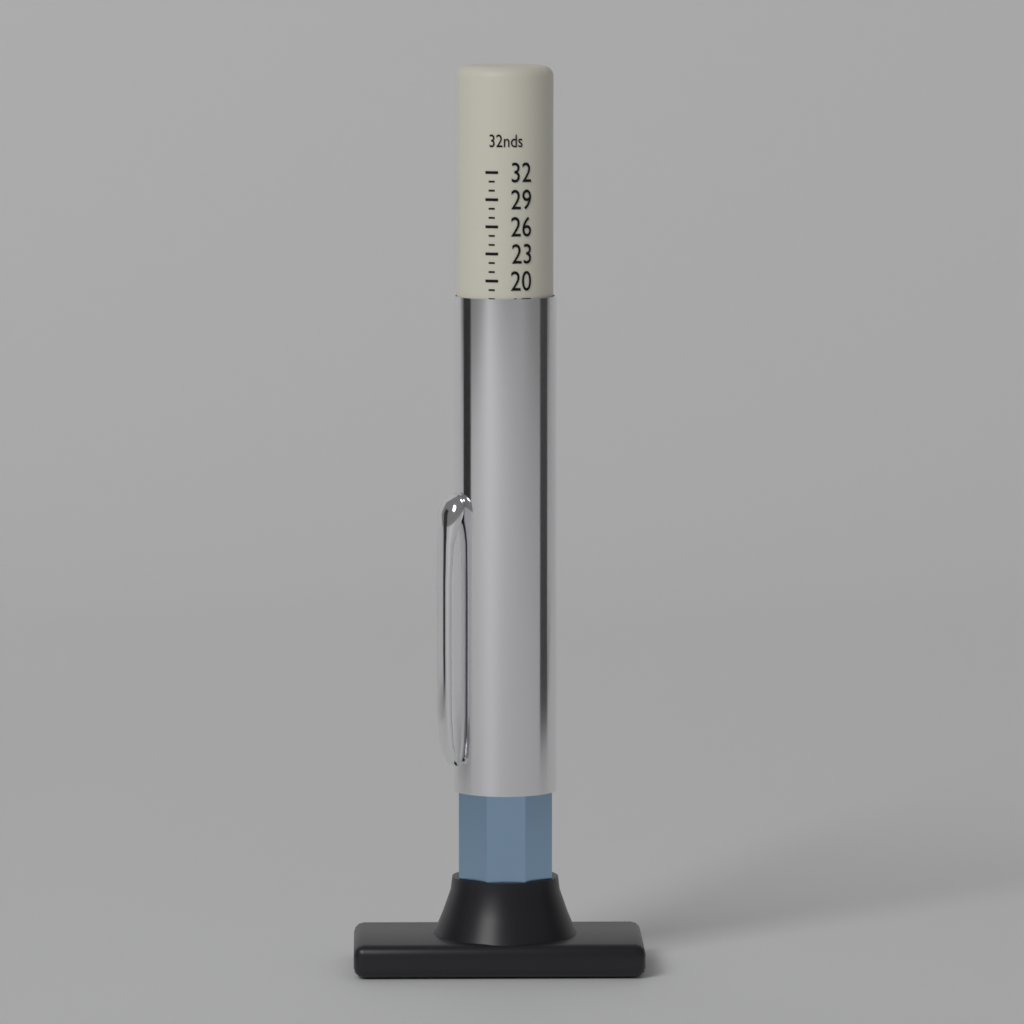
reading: 18 32nds
